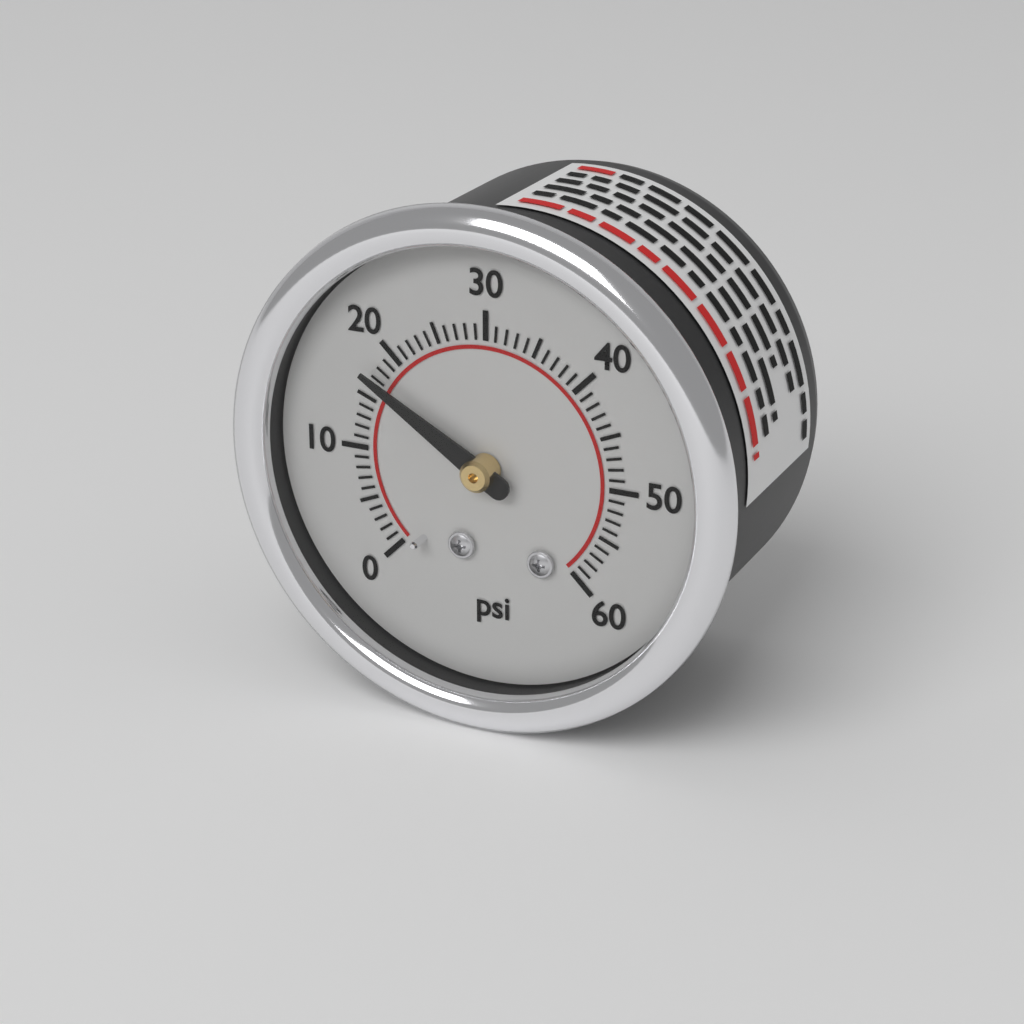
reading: 17 psi
